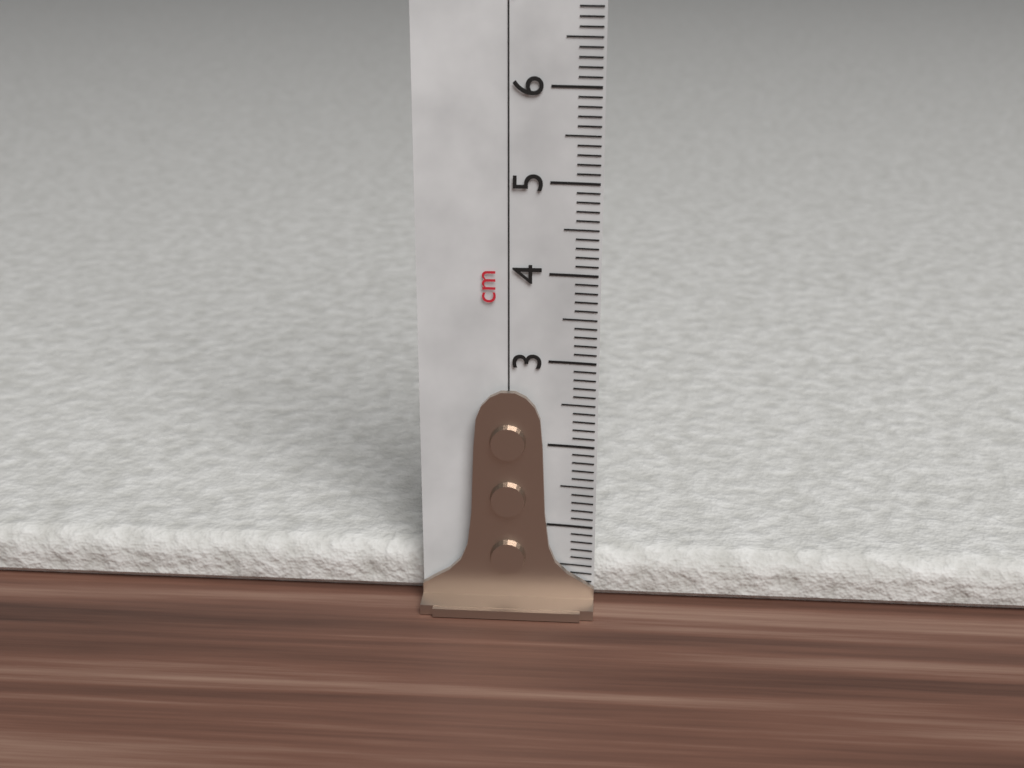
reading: 0.6 cm
